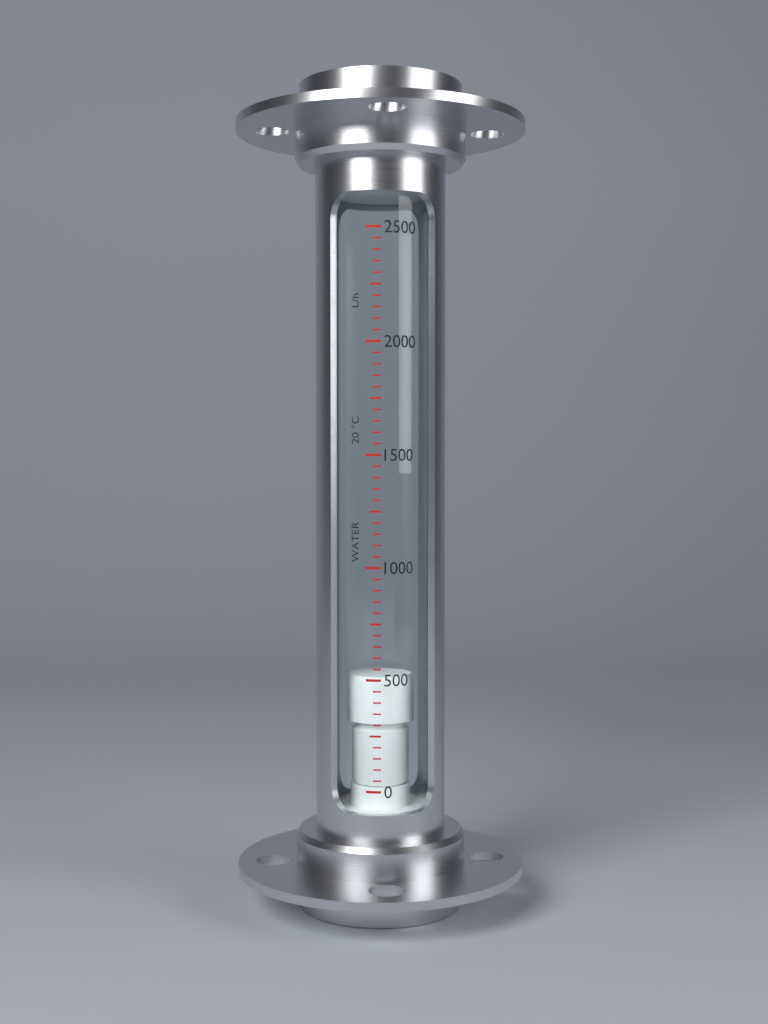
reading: 500 L/h
